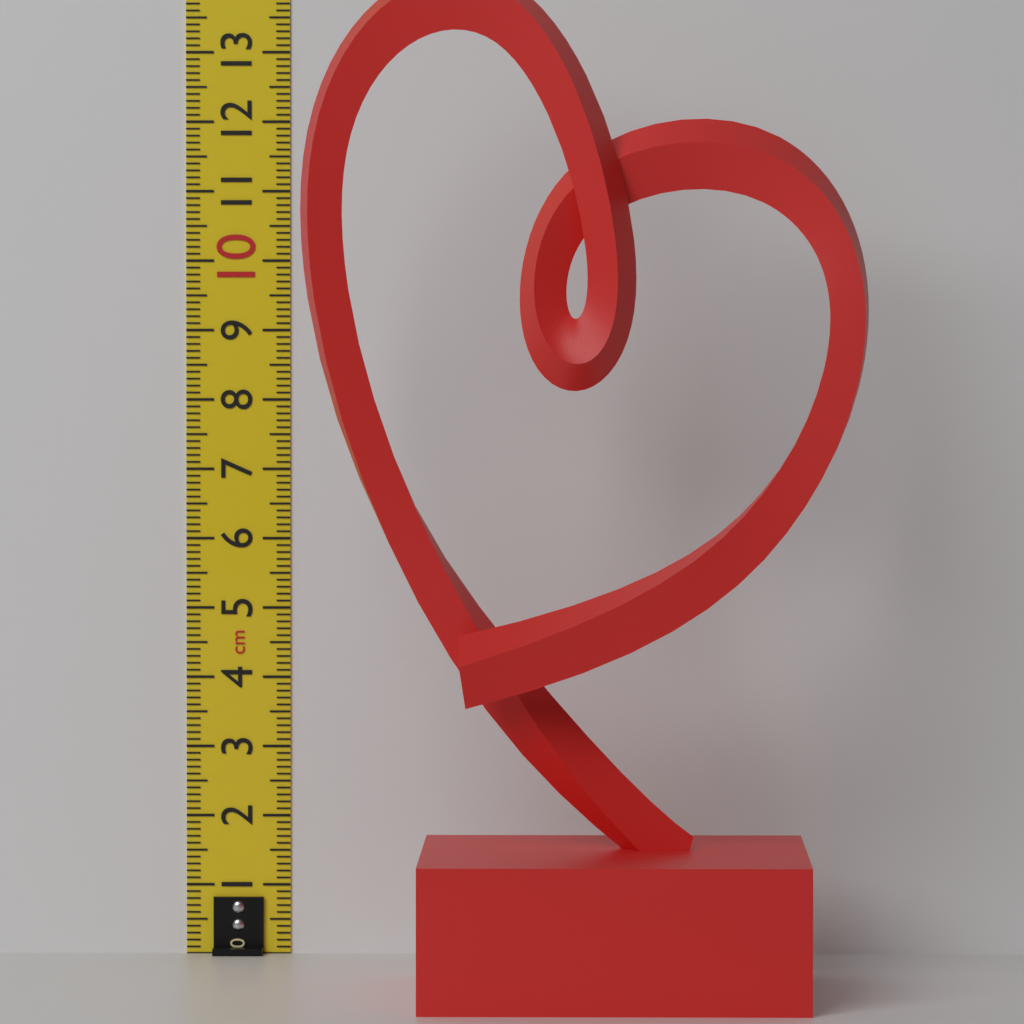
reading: 13.9 cm
